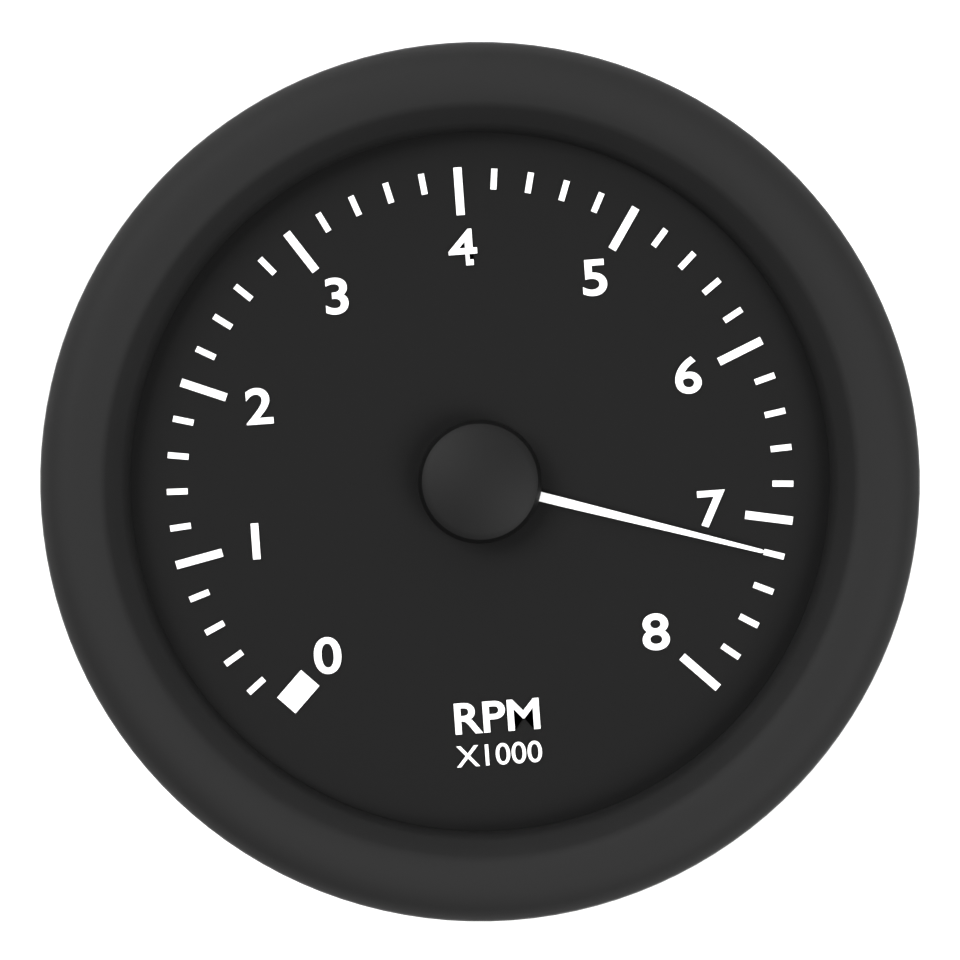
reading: 7.2 RPM x1000
